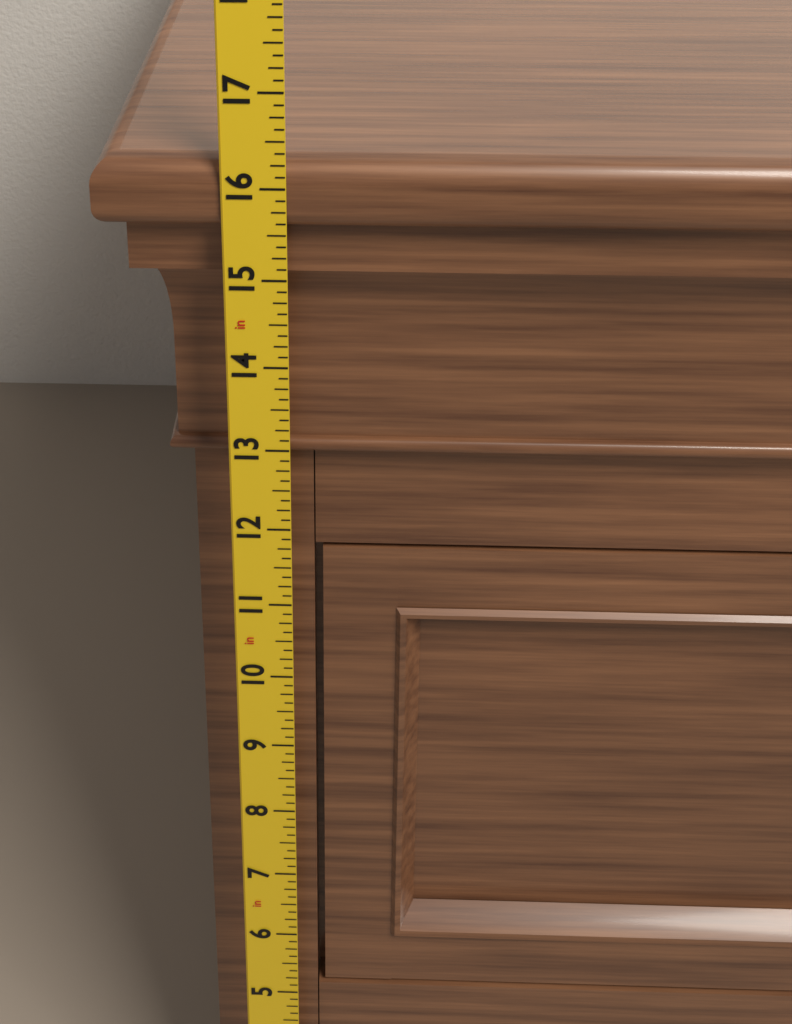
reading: 16.250 in
